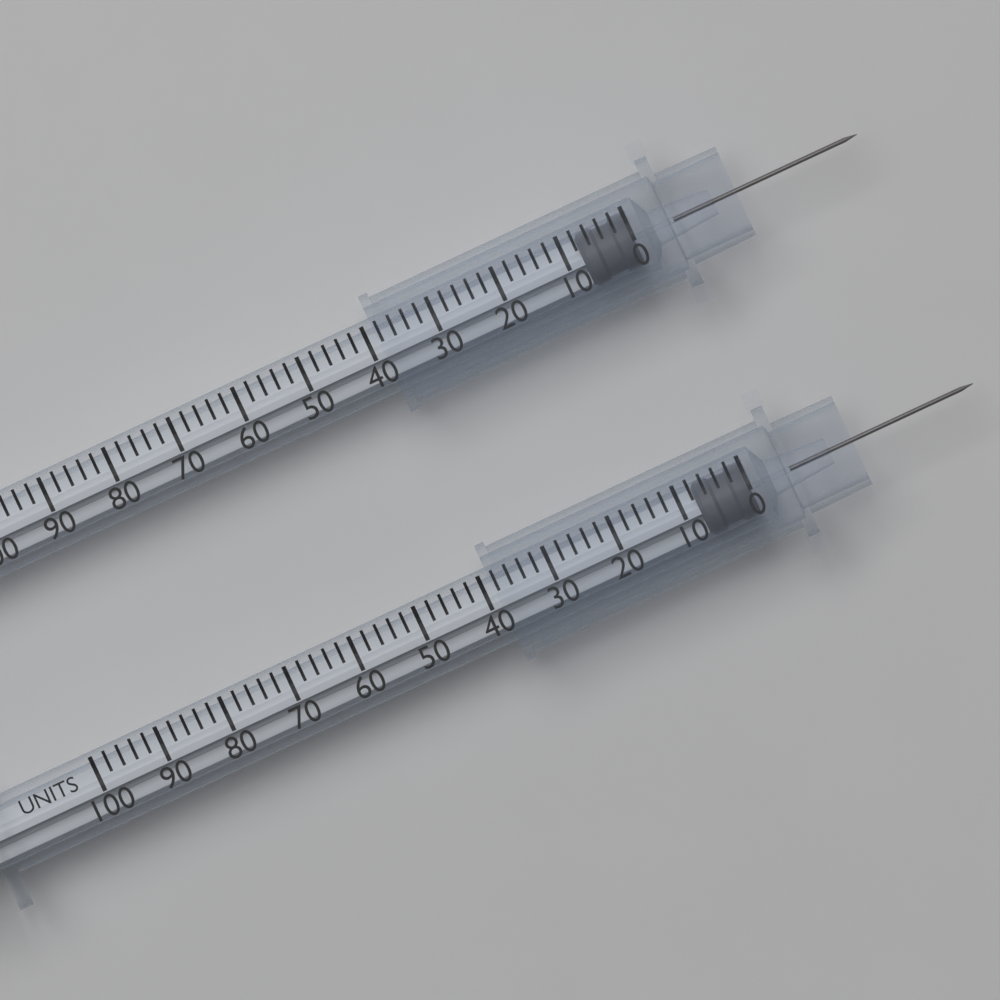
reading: 0 units
